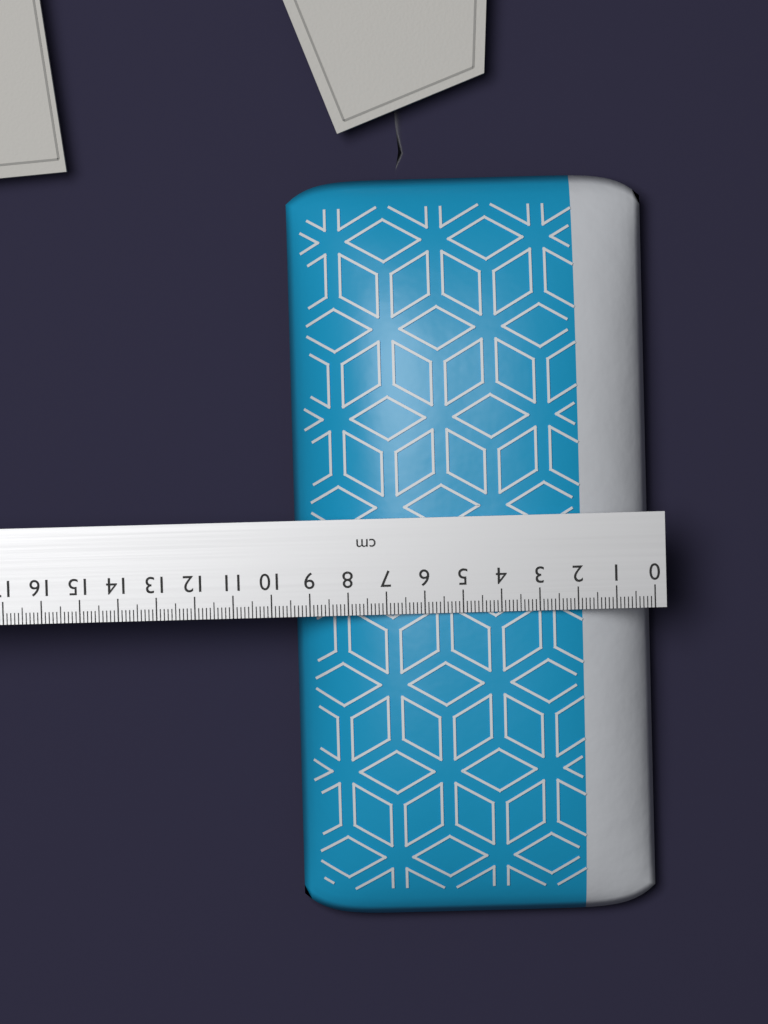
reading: 9.4 cm
